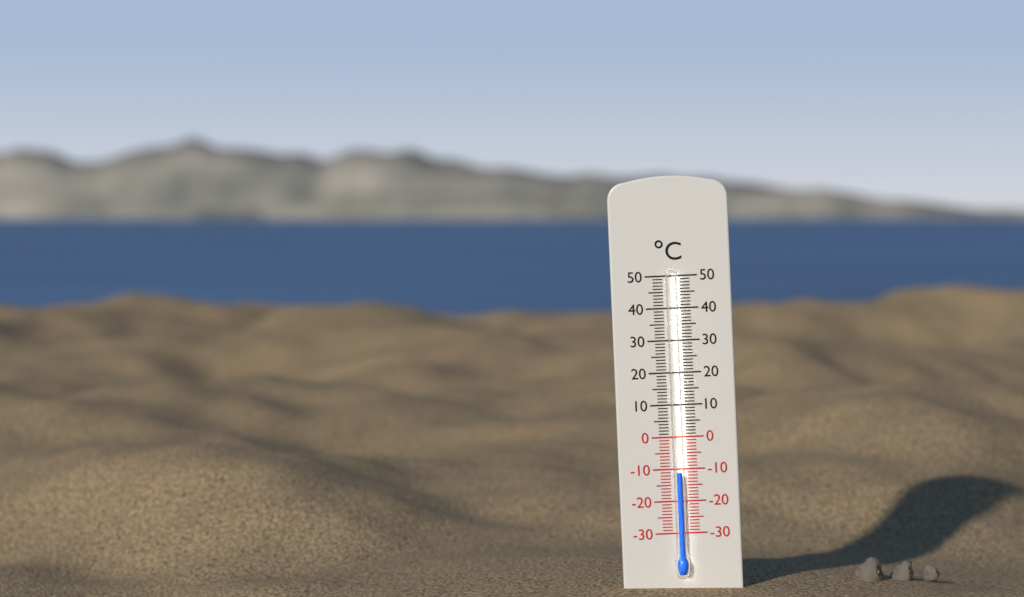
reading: -11 °C
